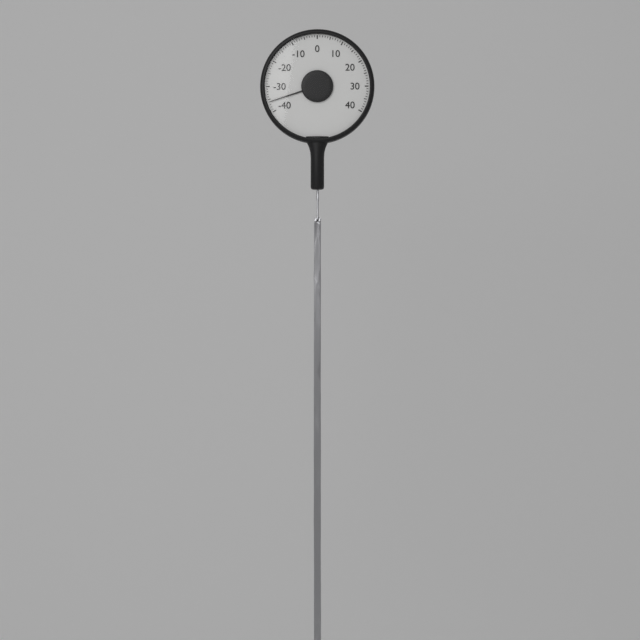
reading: -36 (no unit)
